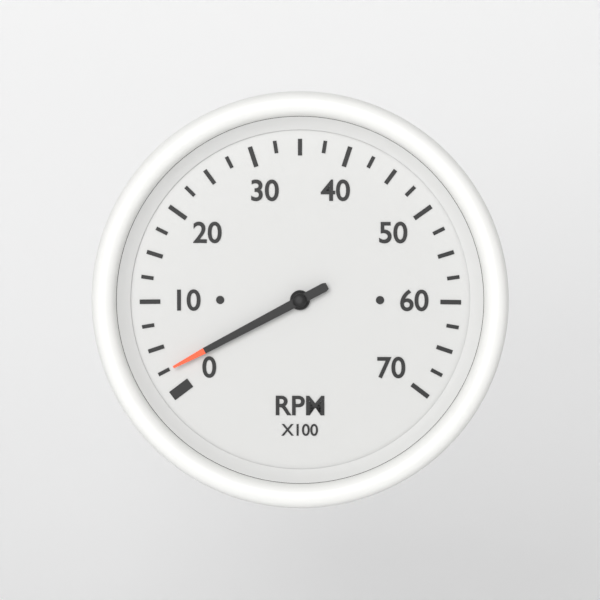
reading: 2.5 RPM x100
